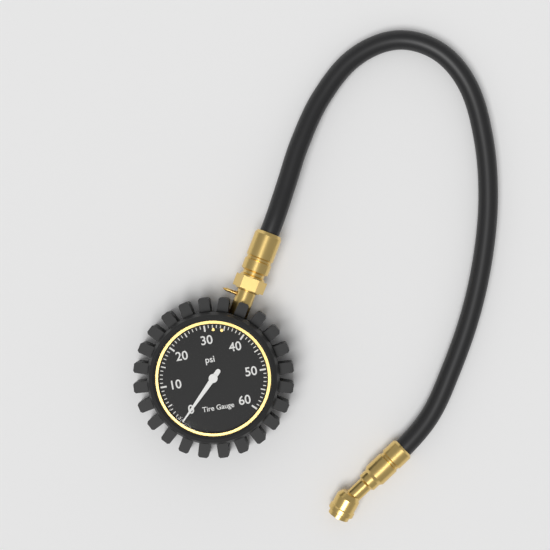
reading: 0 psi
